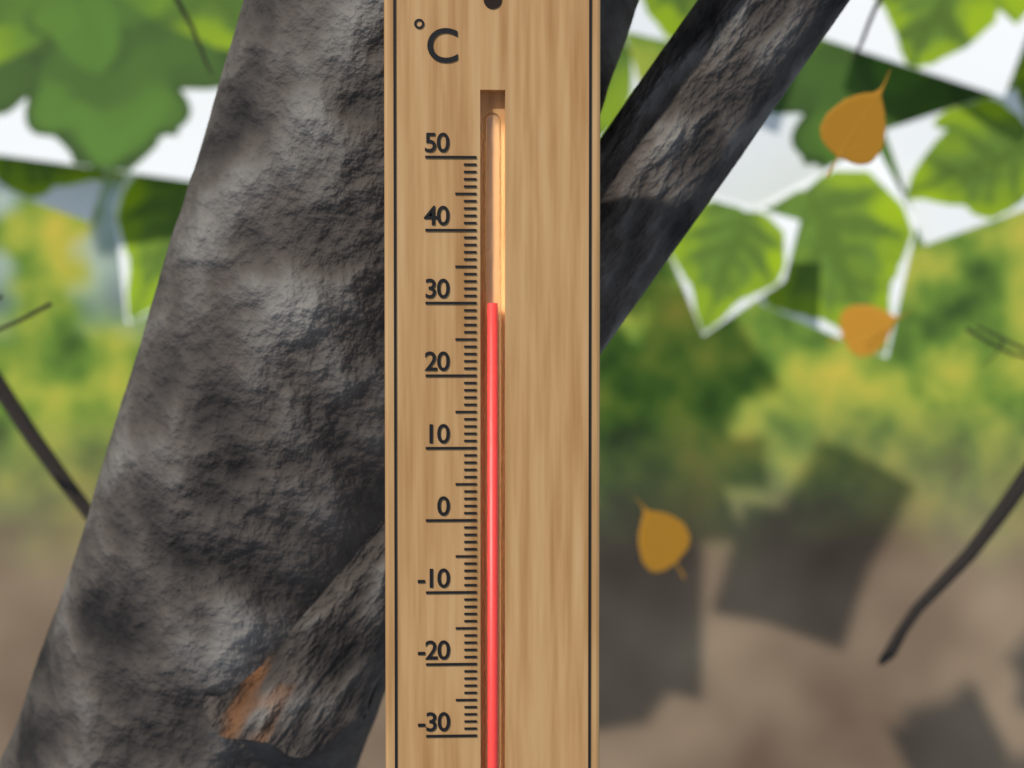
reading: 30 °C
